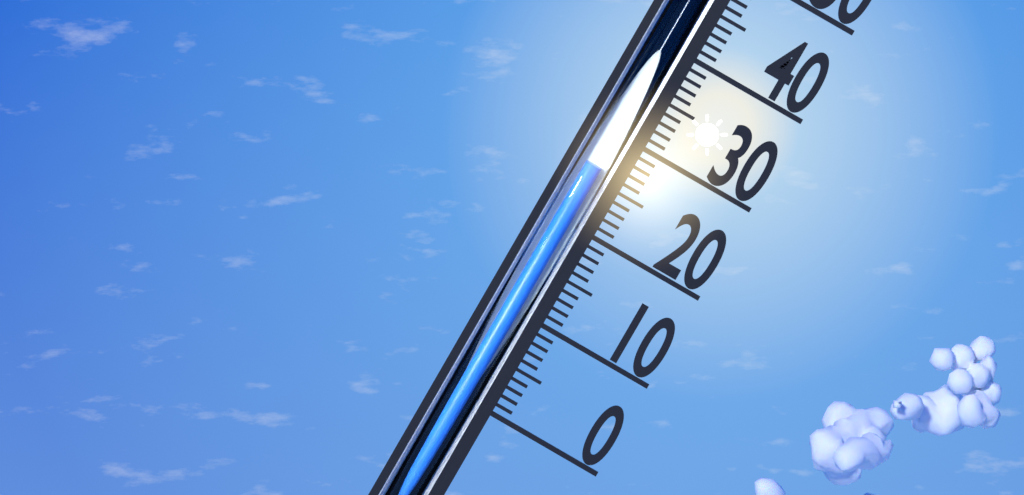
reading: 26 (no unit)
